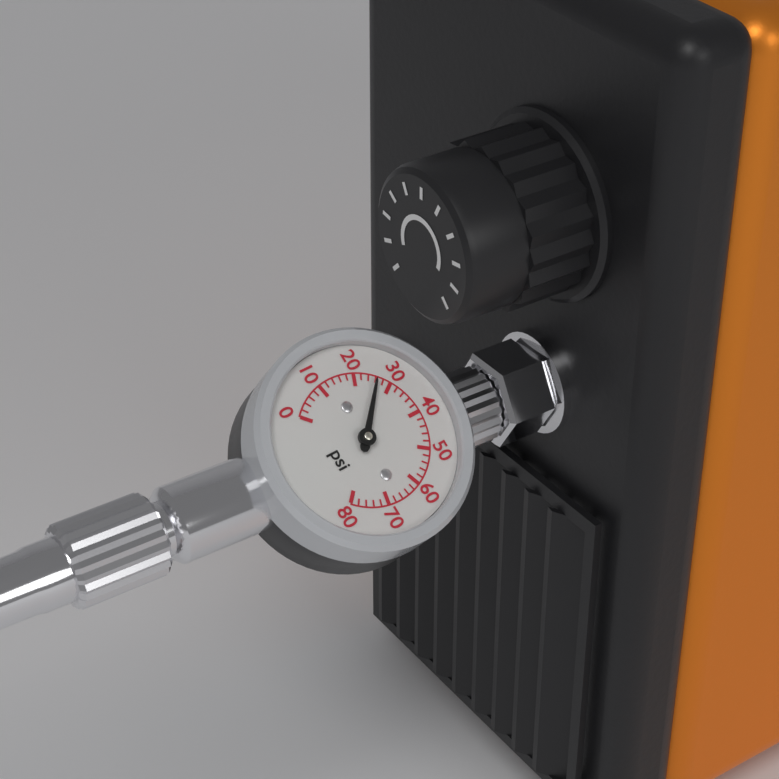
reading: 26 psi
